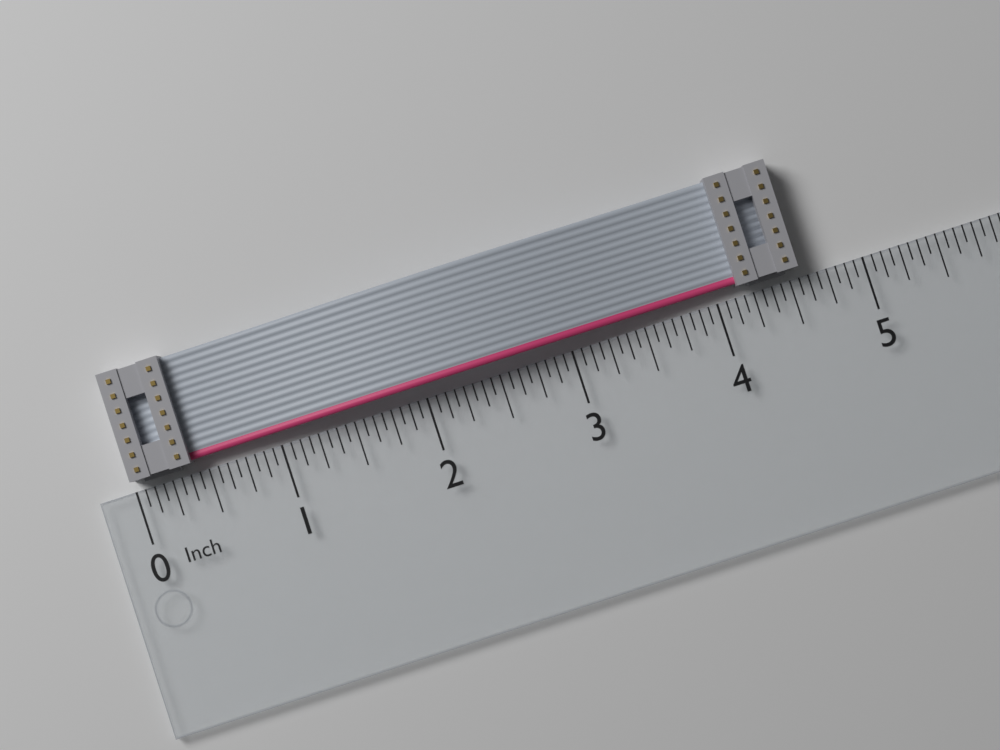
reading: 4.5625 in
